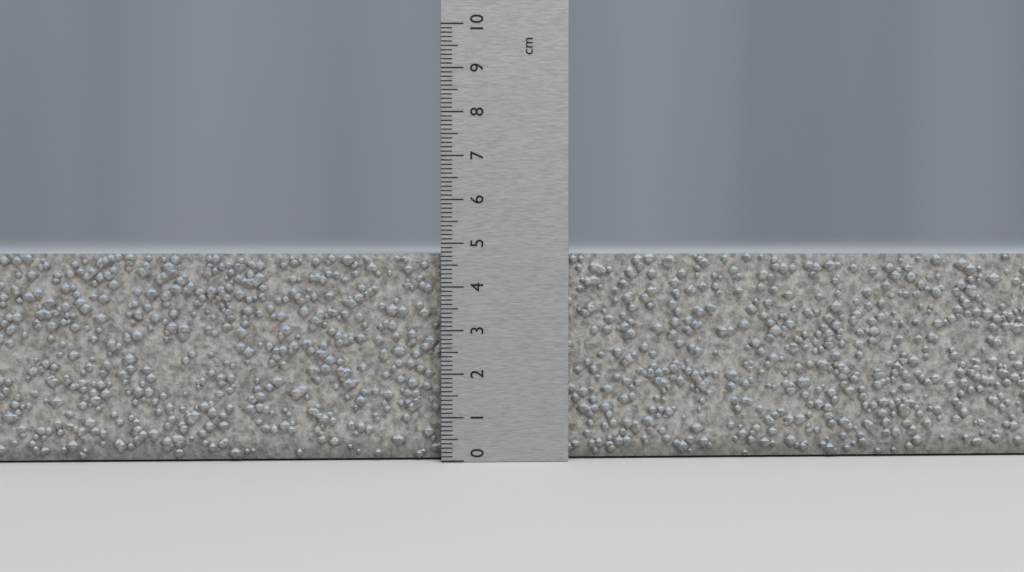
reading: 4.8 cm
